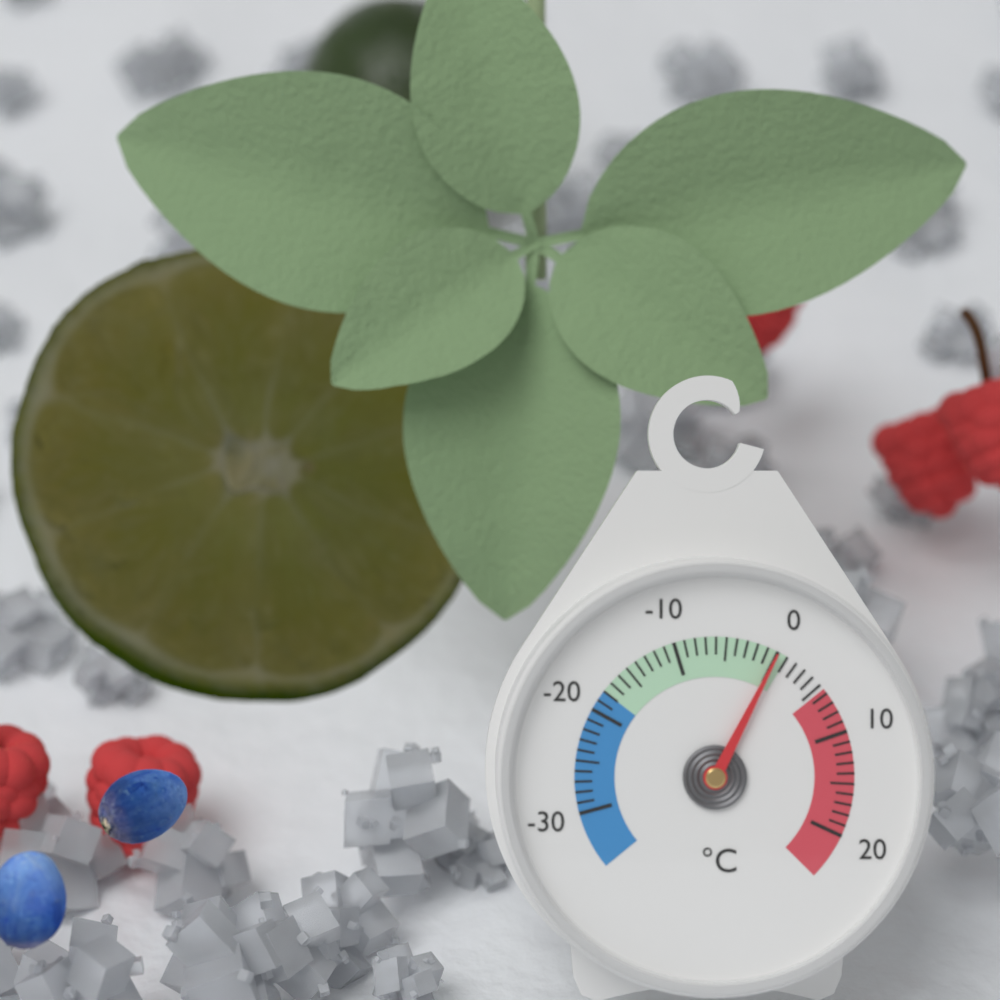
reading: 0 °C
